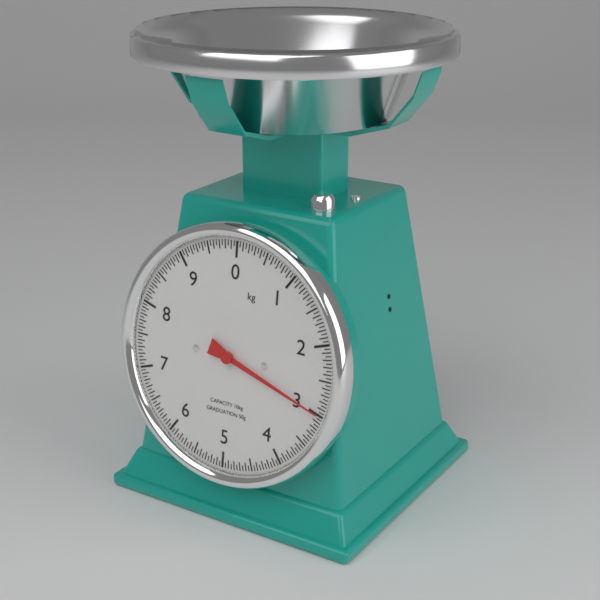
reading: 3.00 kg
